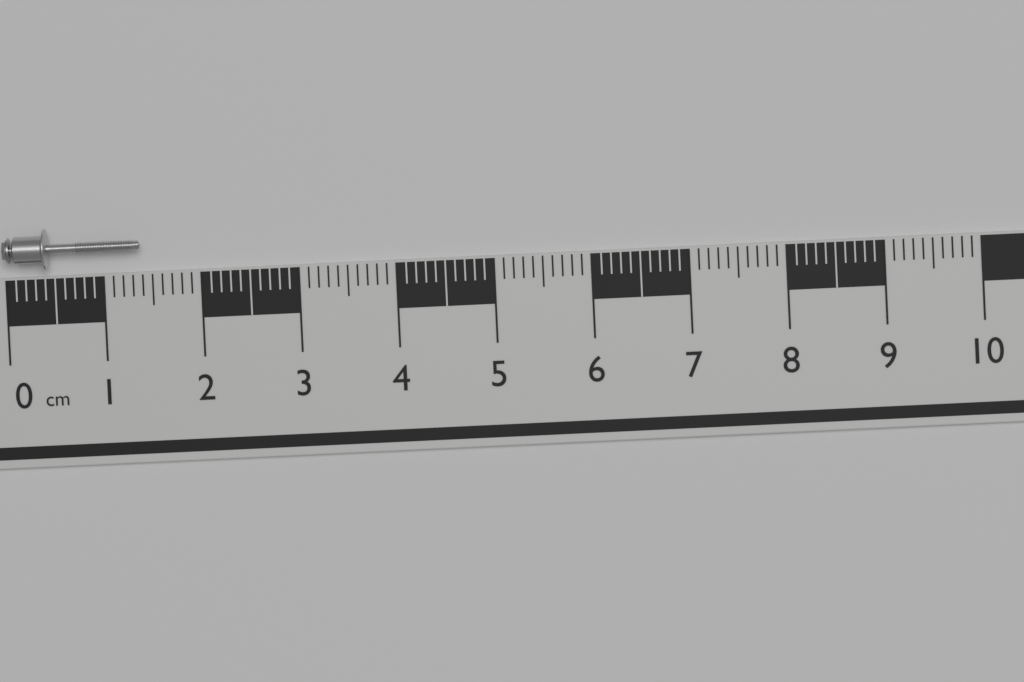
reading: 1.4 cm
